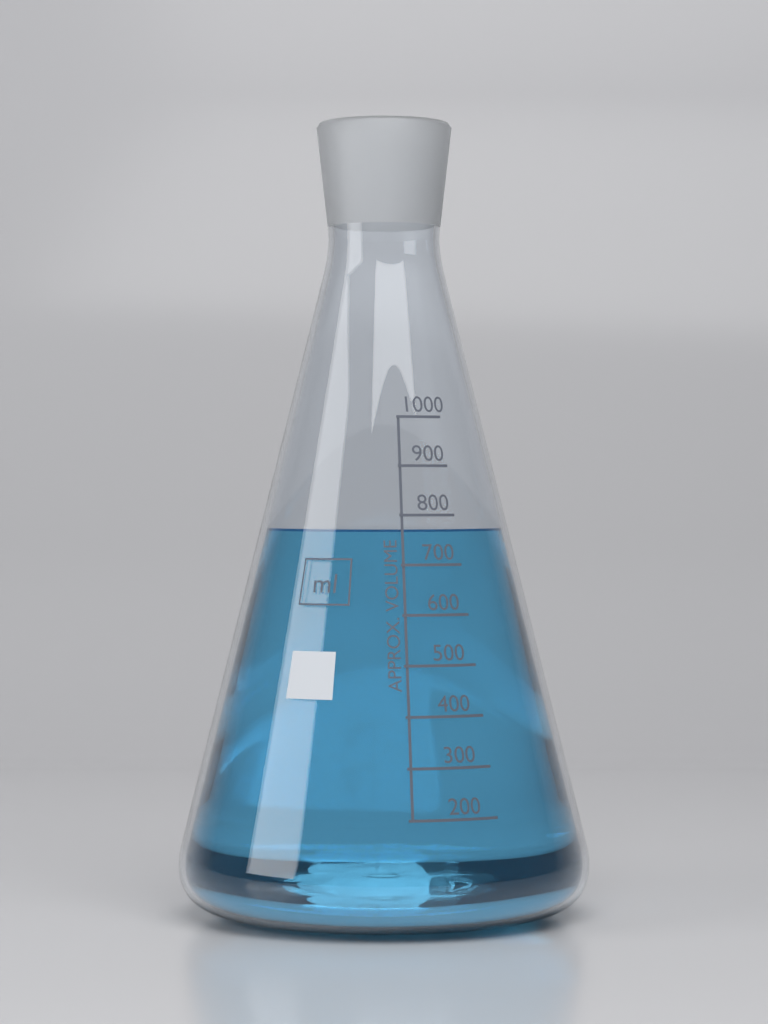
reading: 770 ml
